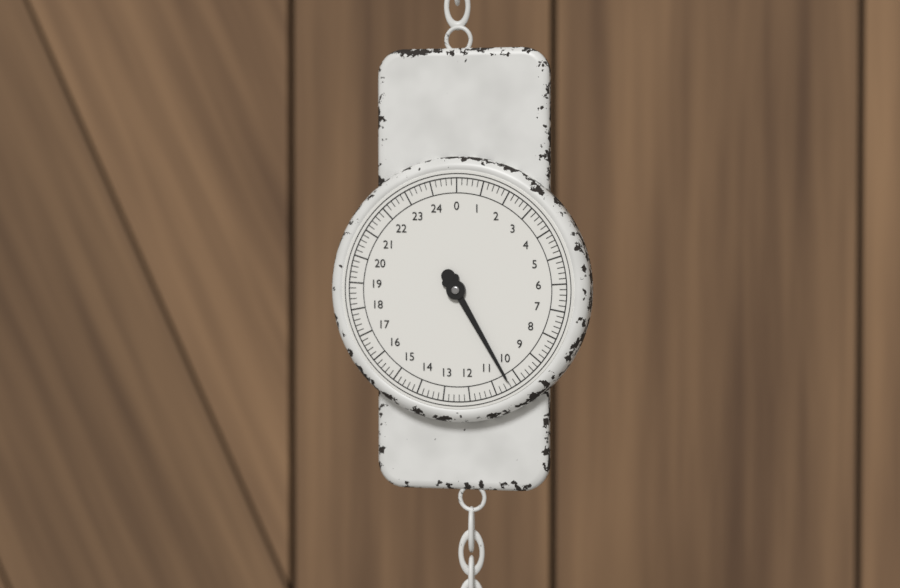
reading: 10.4 (no unit)
